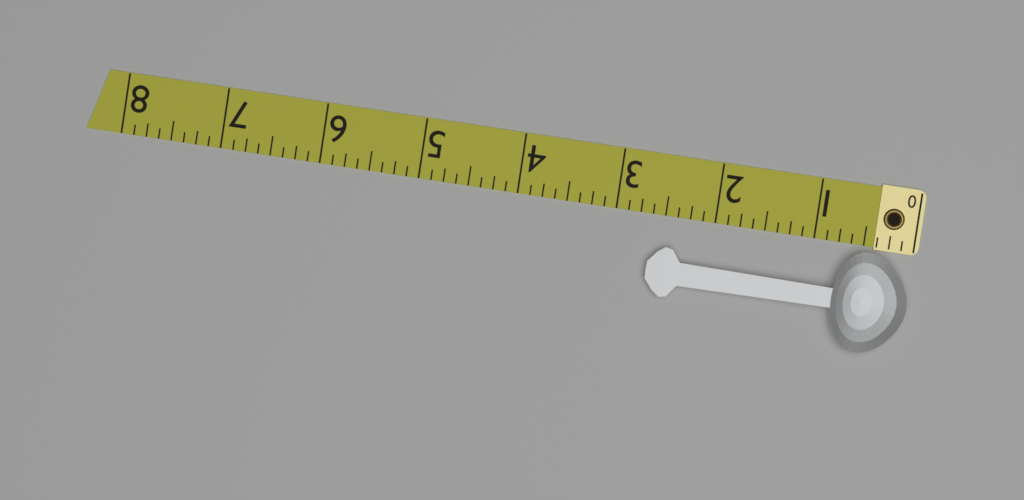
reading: 2.625 (no unit)
